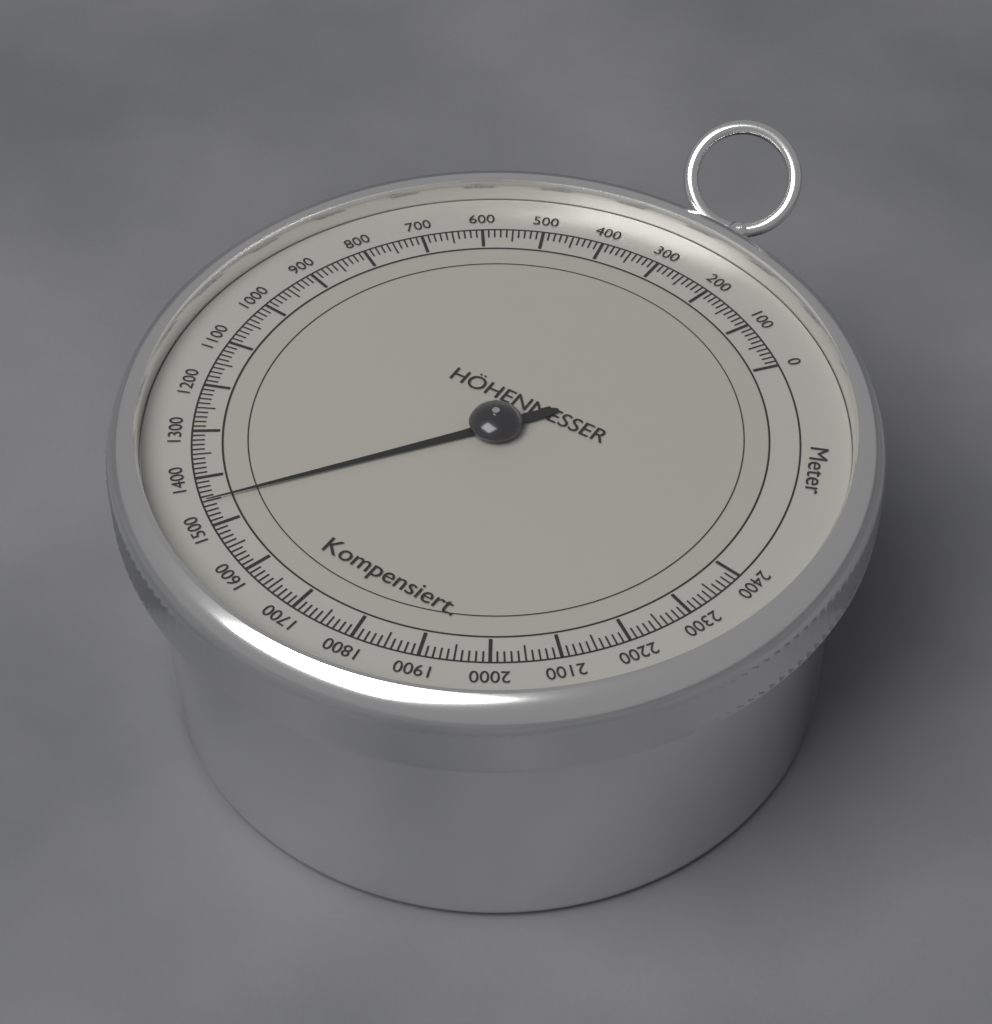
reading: 1450 m
